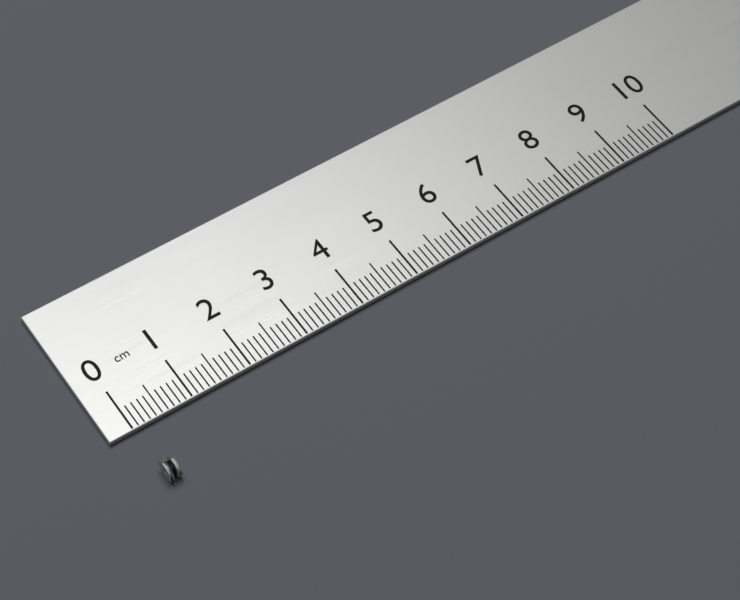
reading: 0.2 cm
